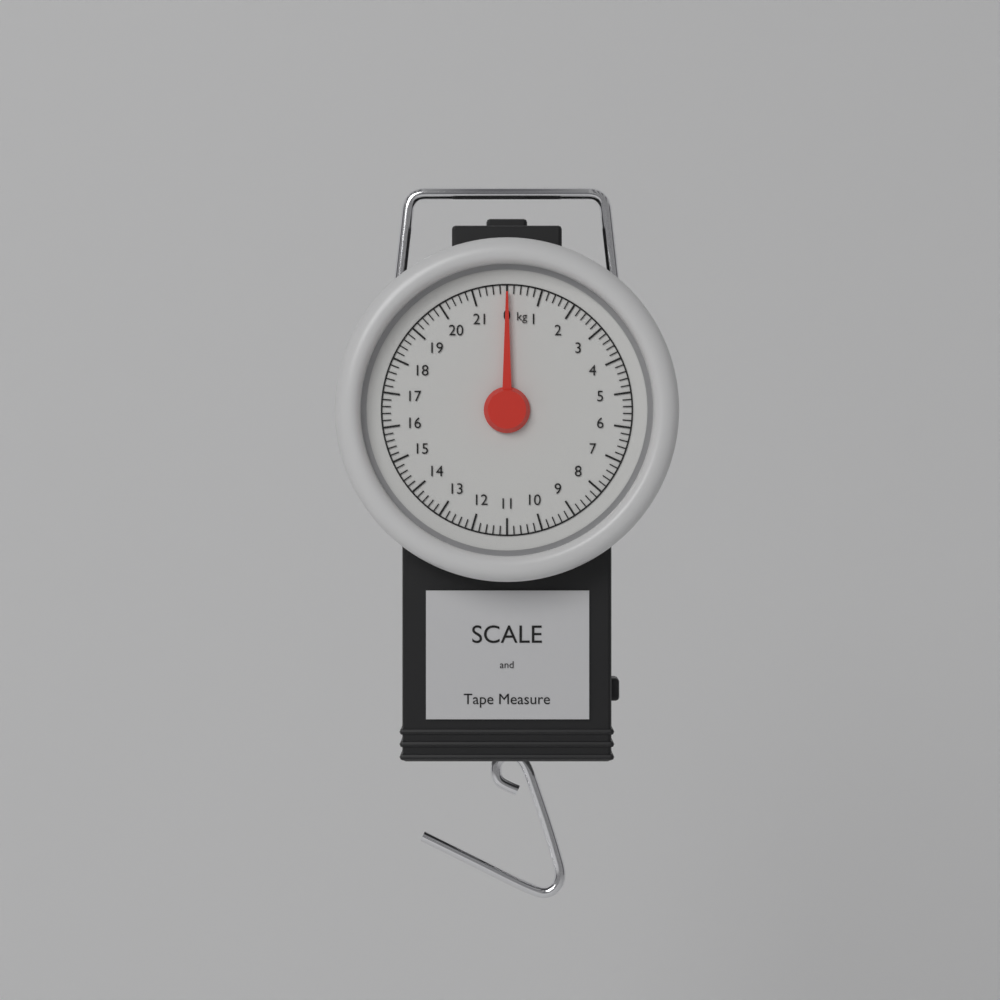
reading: 0.0 kg
